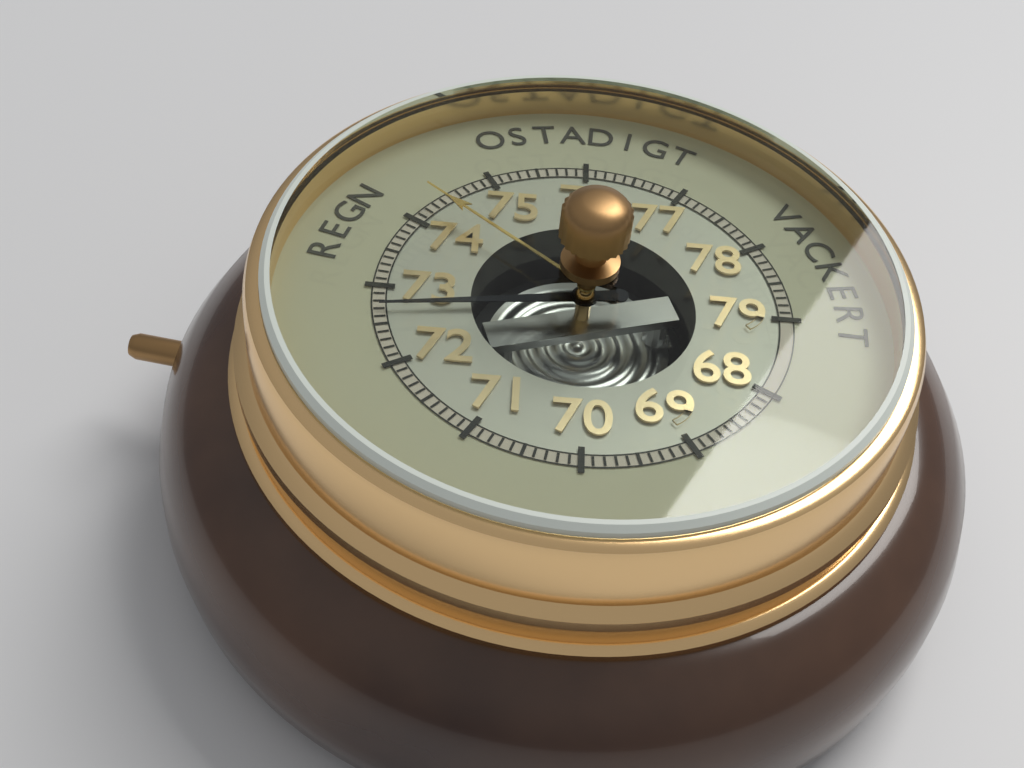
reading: 72.7 (no unit)
